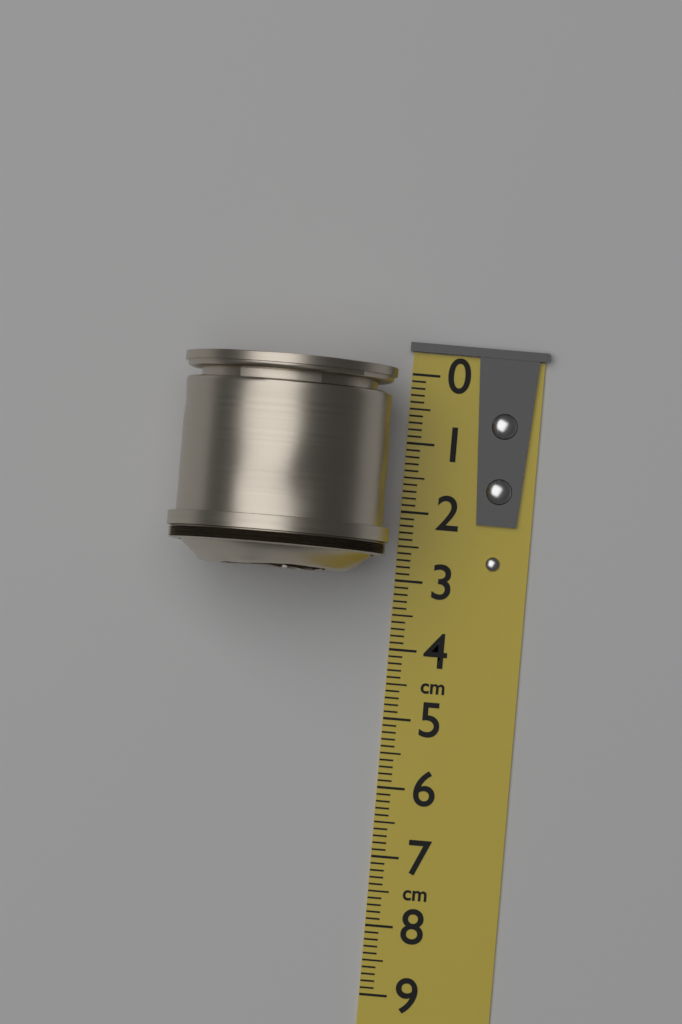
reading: 3.0 cm
